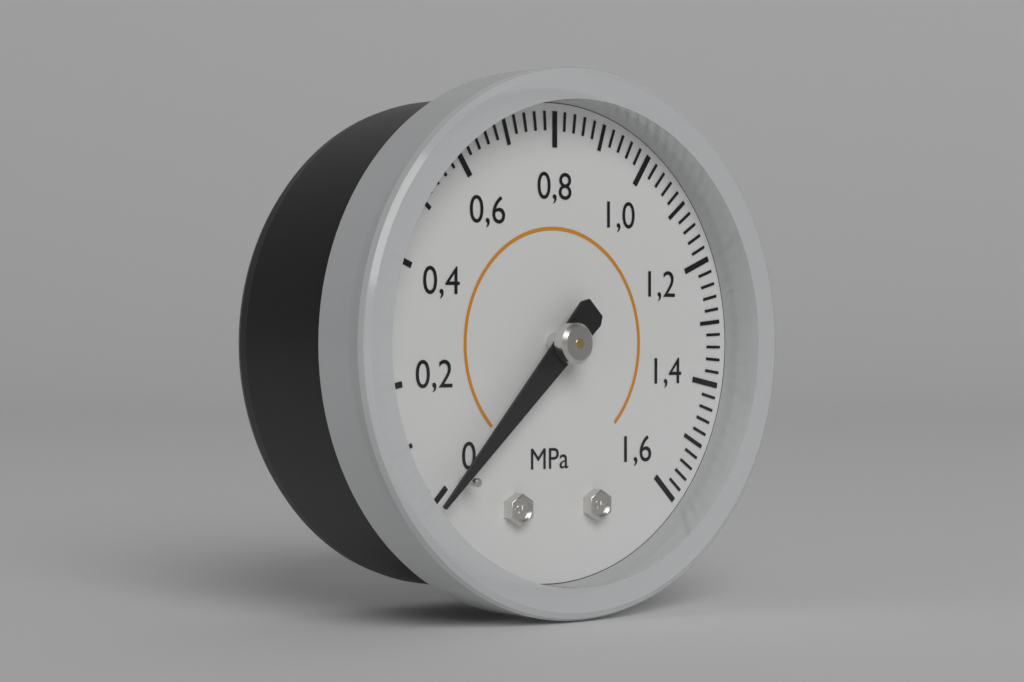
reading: 0.00 MPa
